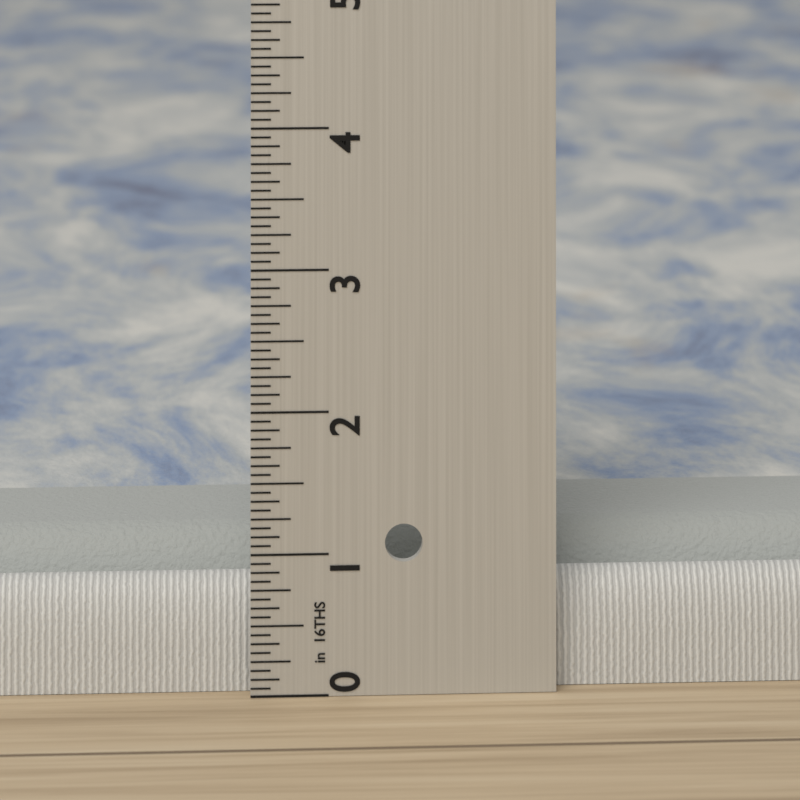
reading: 1.0000 in
